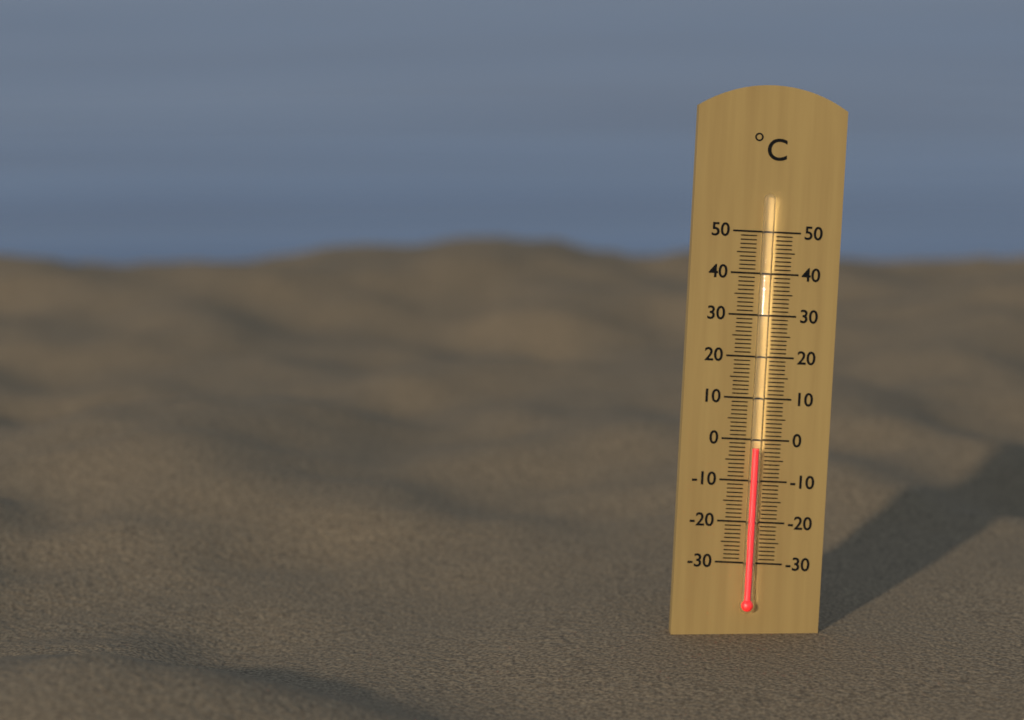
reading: -2 °C
